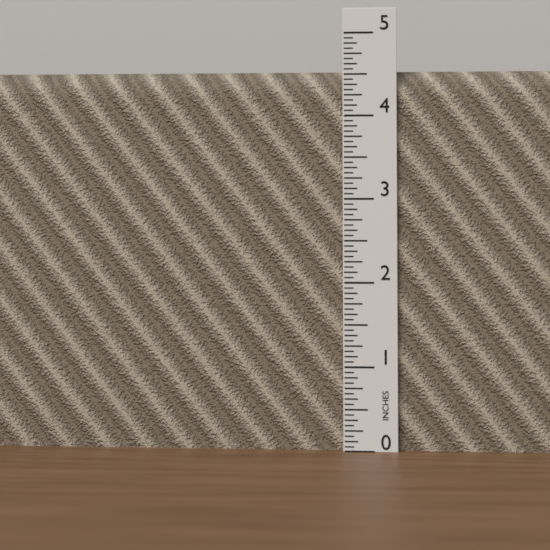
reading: 4.5625 in
